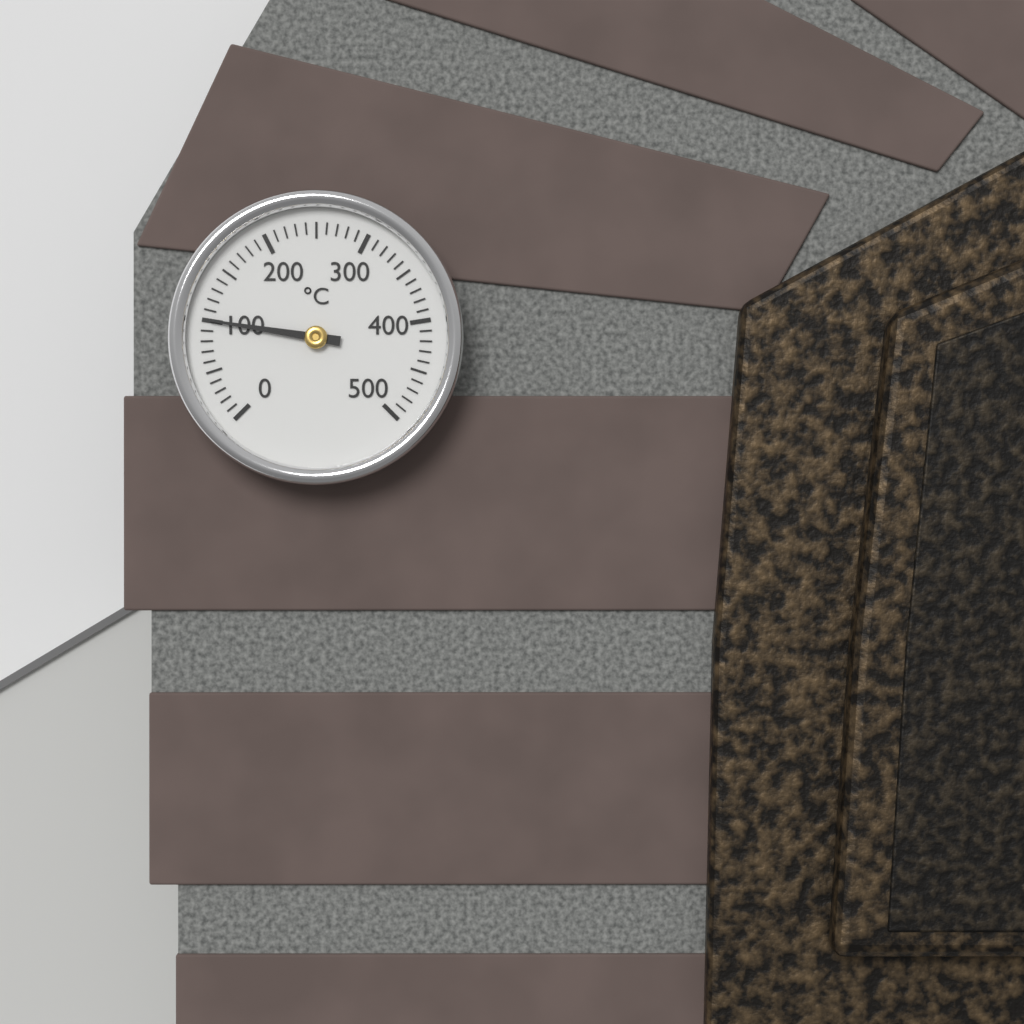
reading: 100 °C
